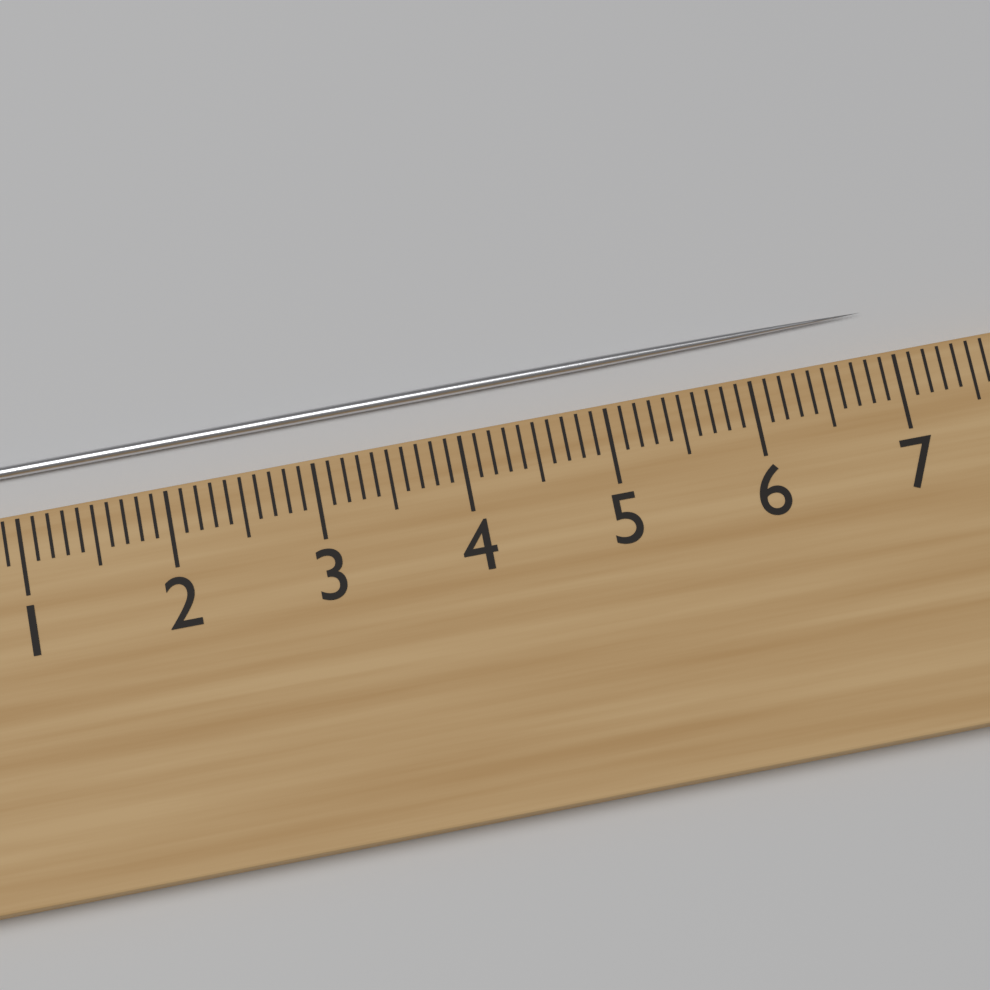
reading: 6.9 cm
